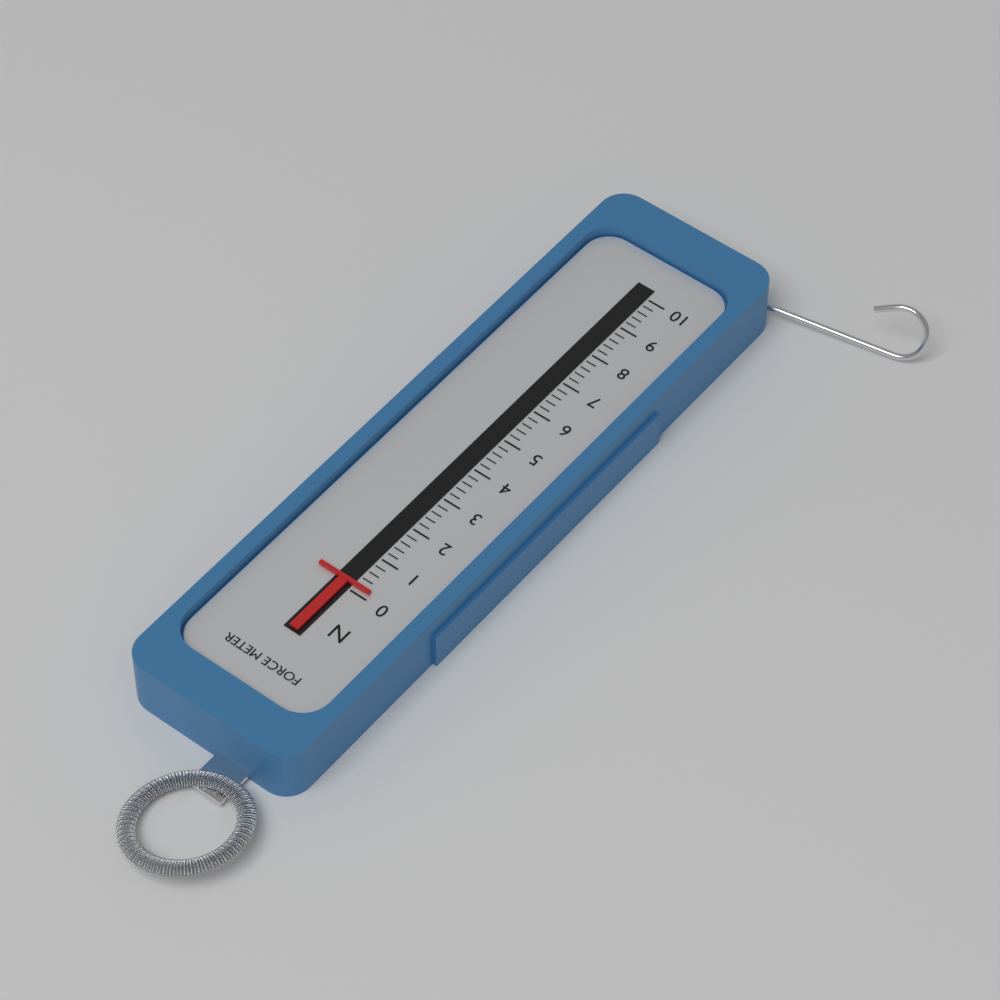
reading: 0.2 N
